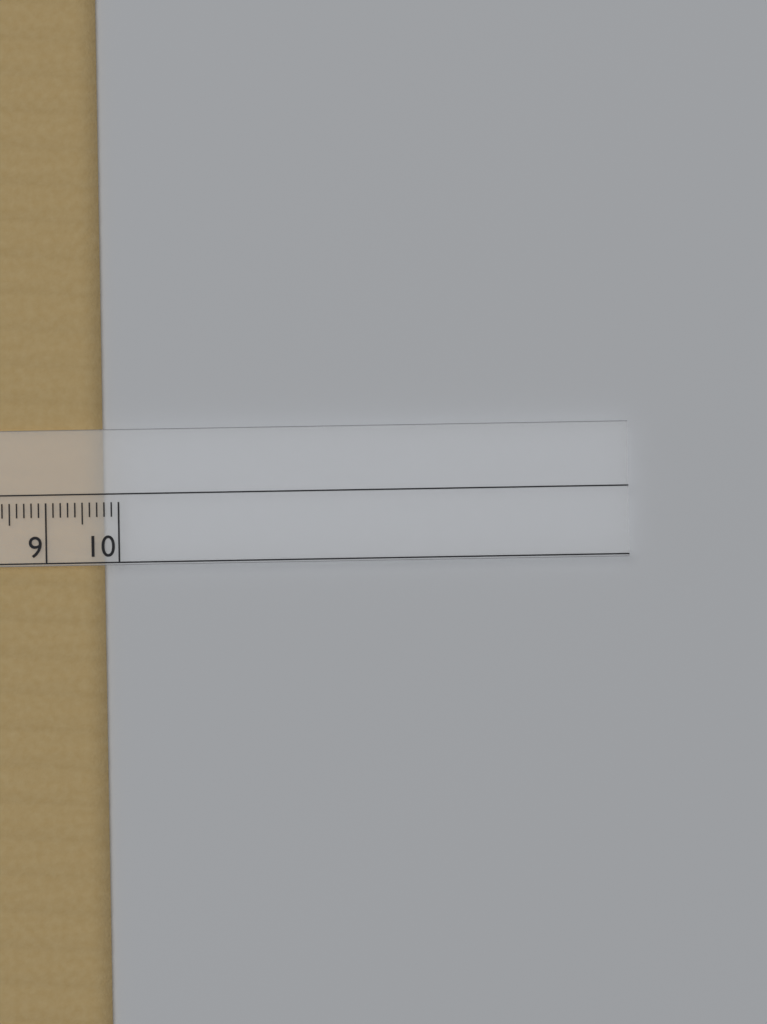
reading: 9.8 cm
